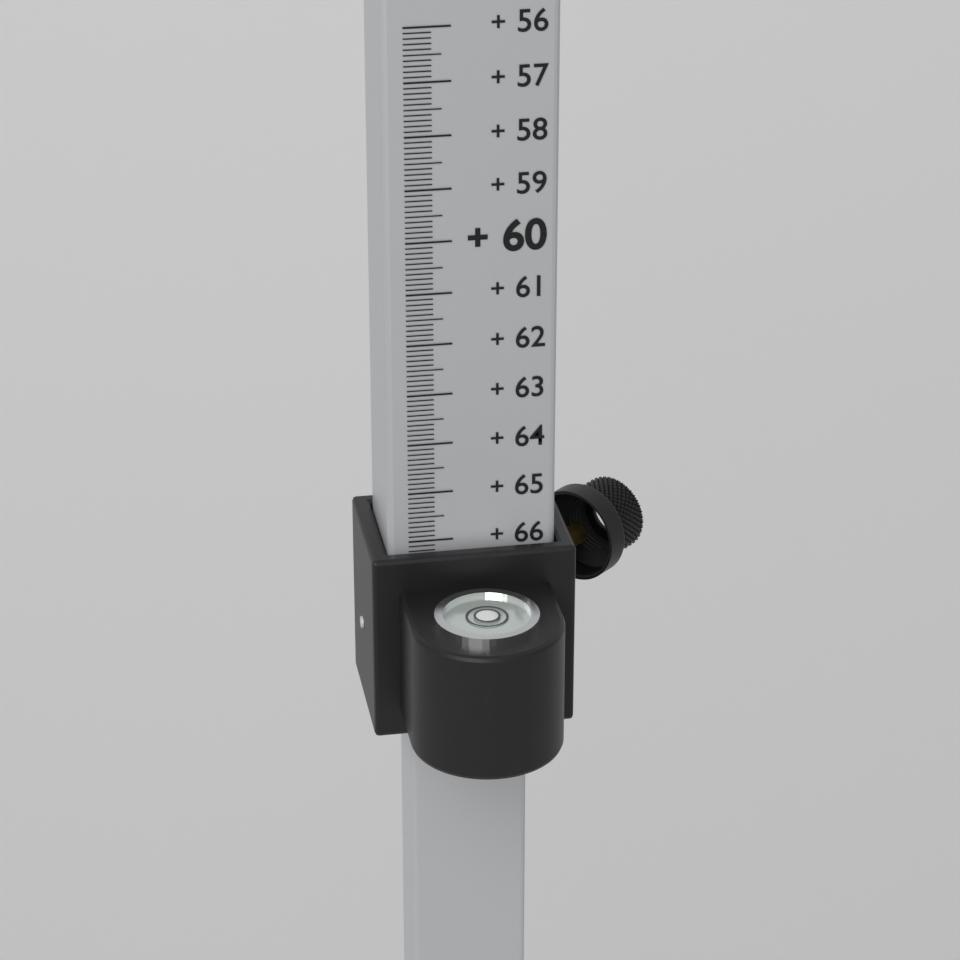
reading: 66.2 (no unit)
